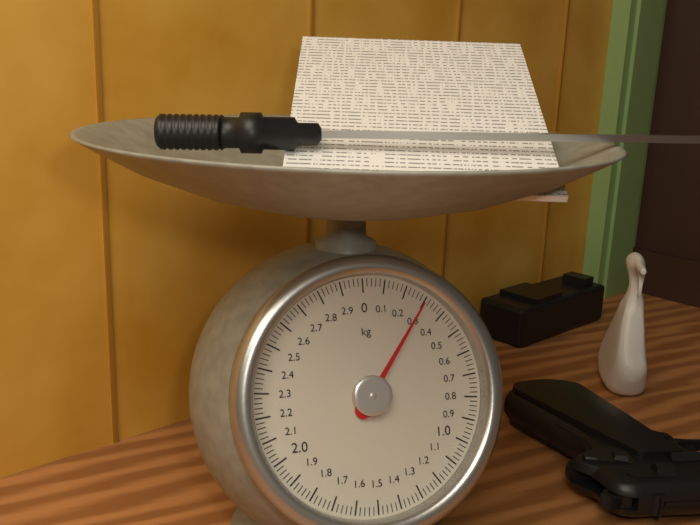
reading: 0.30 kg
